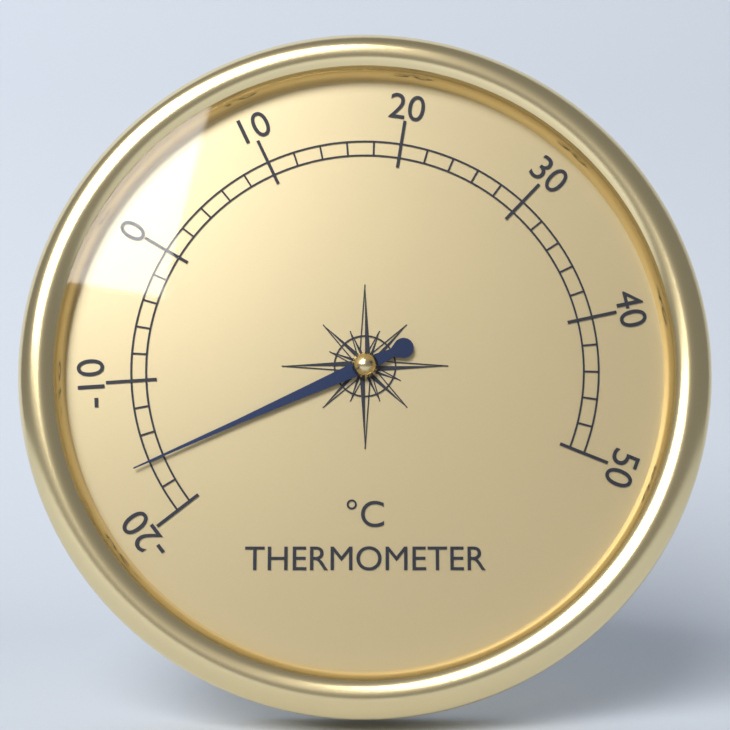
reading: -16 °C
